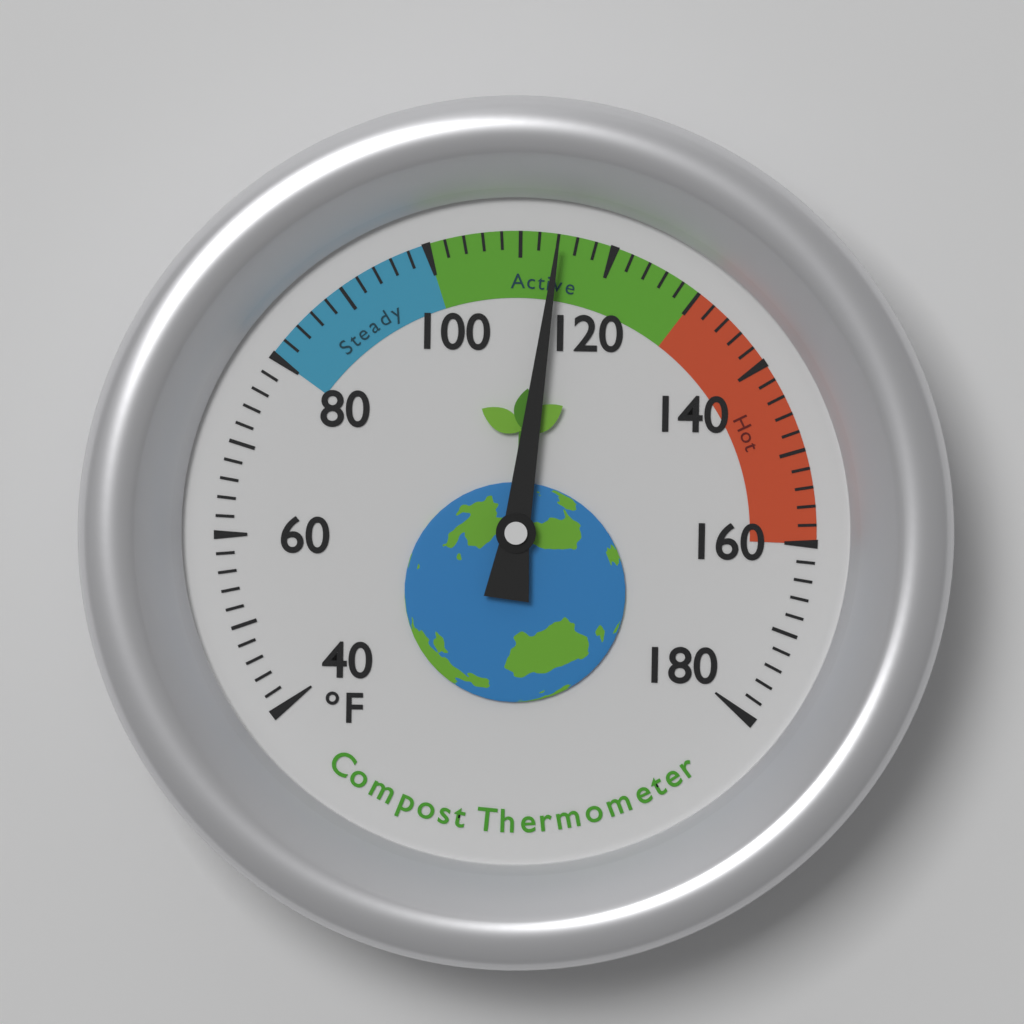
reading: 114 °F
